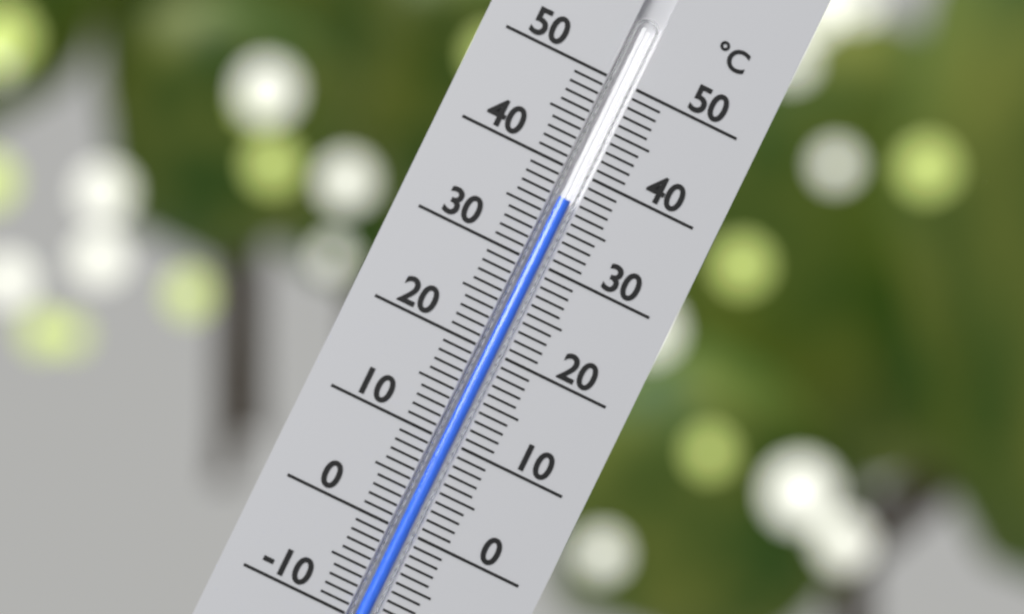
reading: 37 °C
